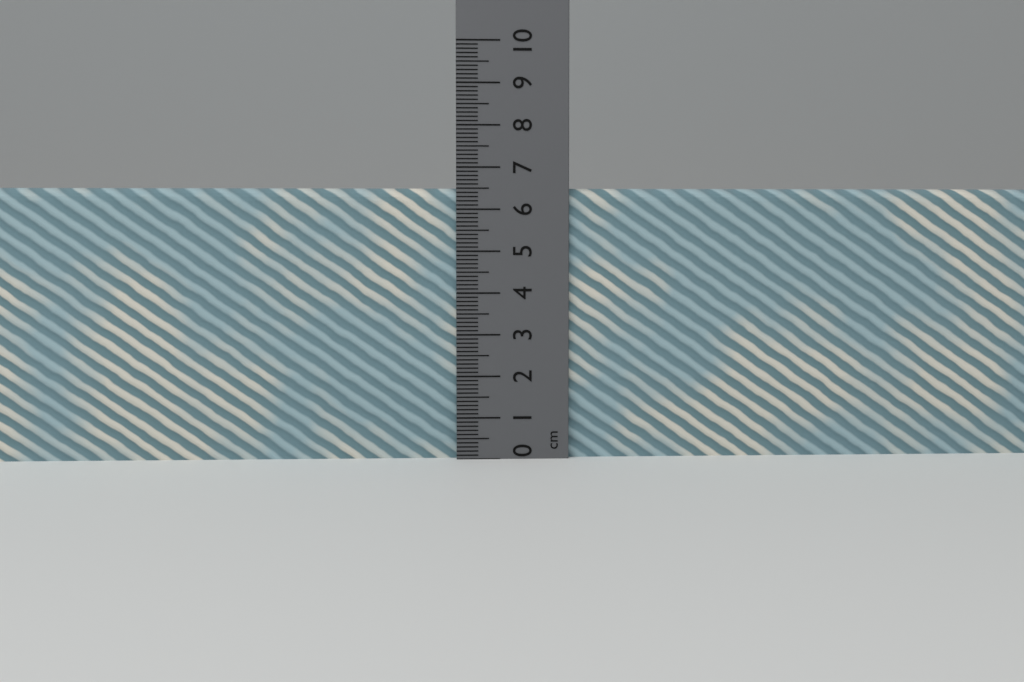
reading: 6.5 cm
